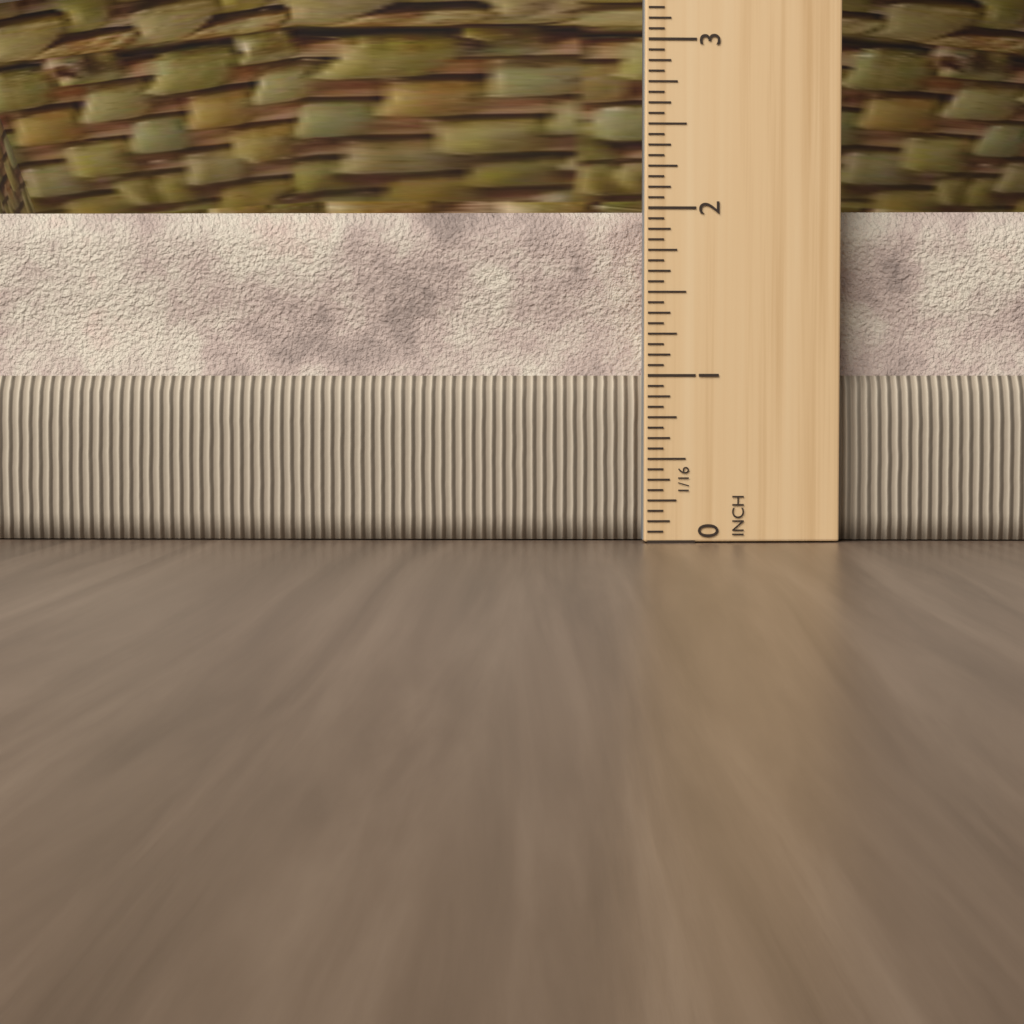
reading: 2.0000 in
